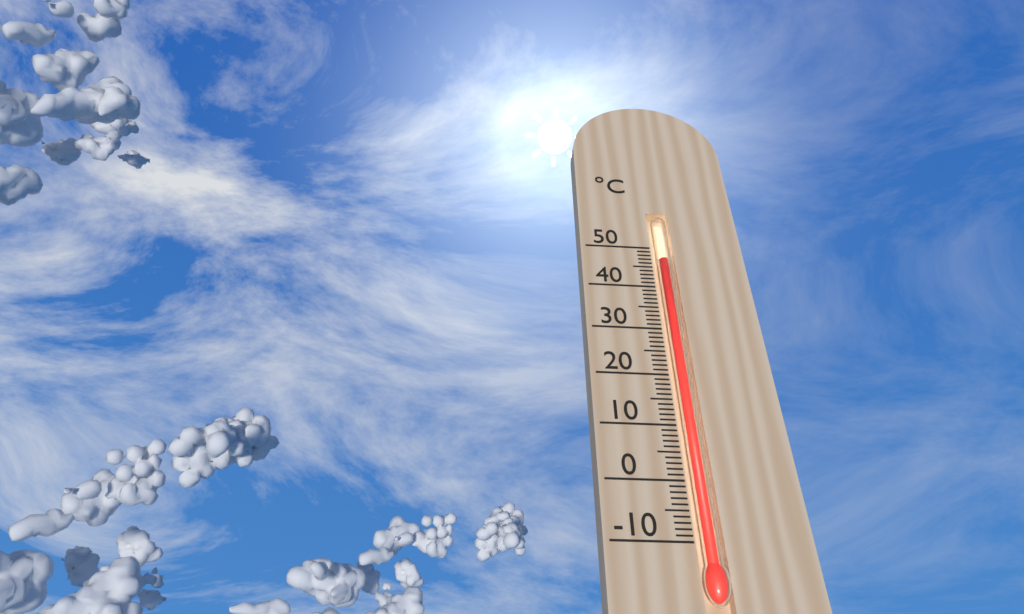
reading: 47 °C
